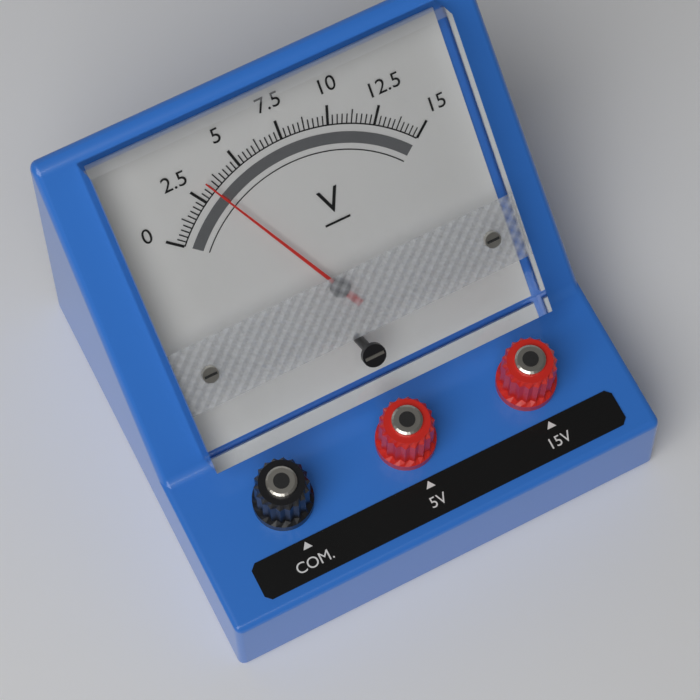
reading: 3.25 V
